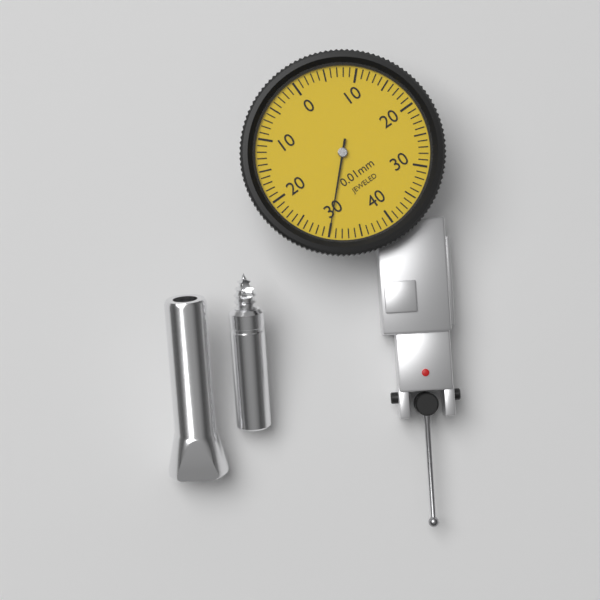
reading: 0.30 mm
